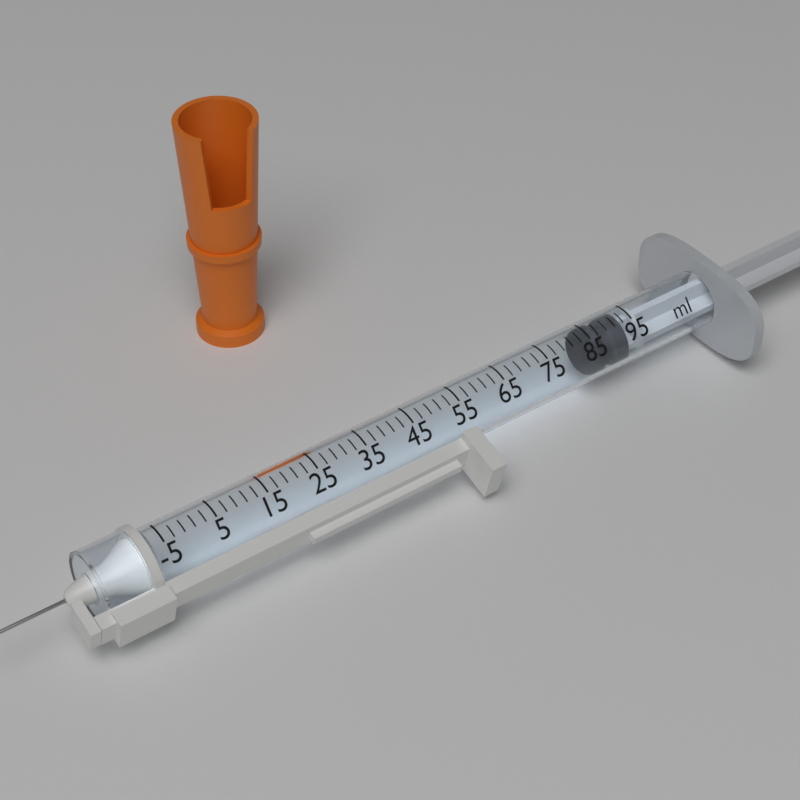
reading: 85 ml
